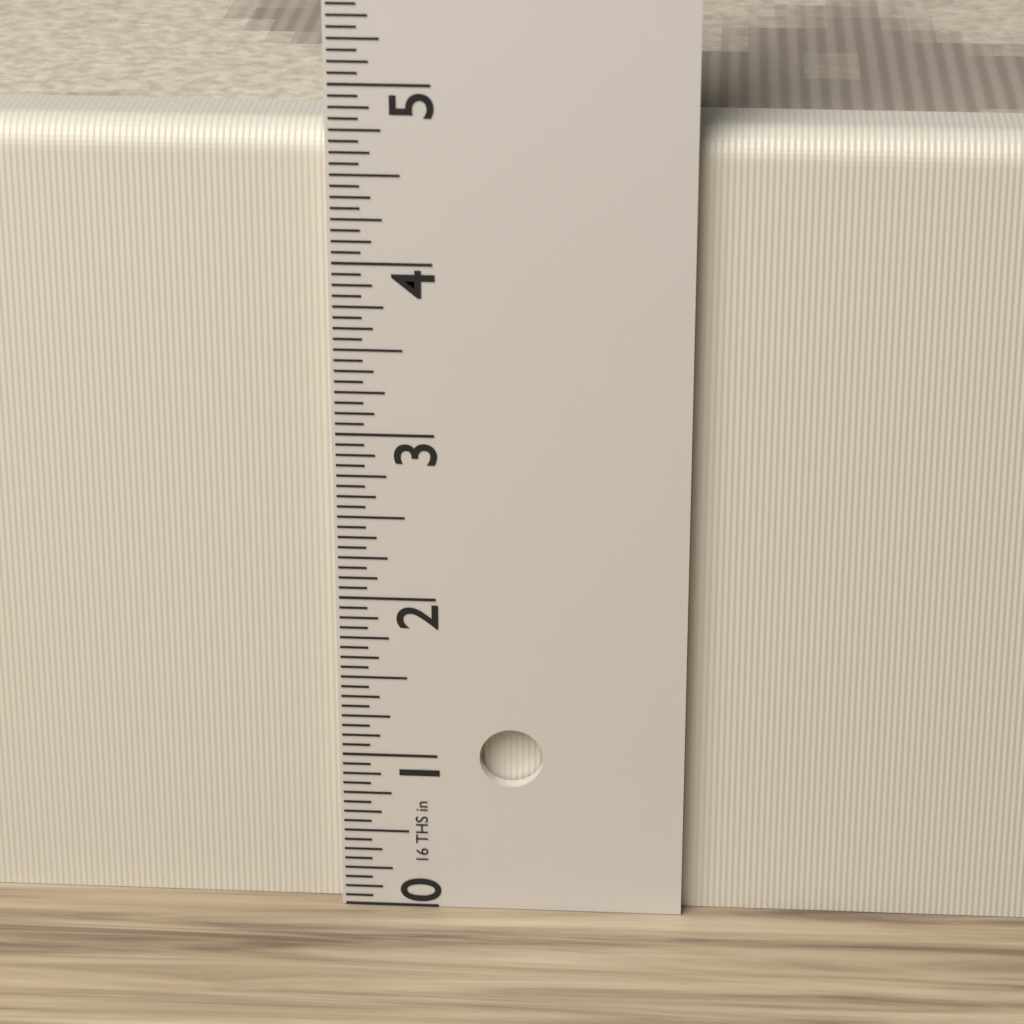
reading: 4.7500 in
